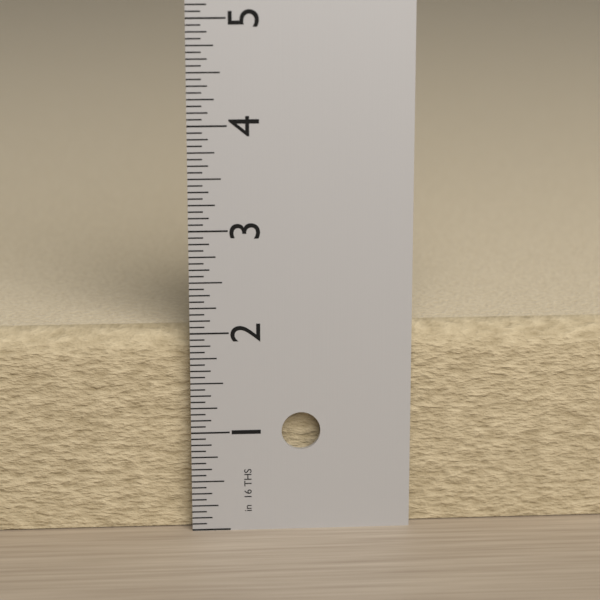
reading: 2.0000 in
